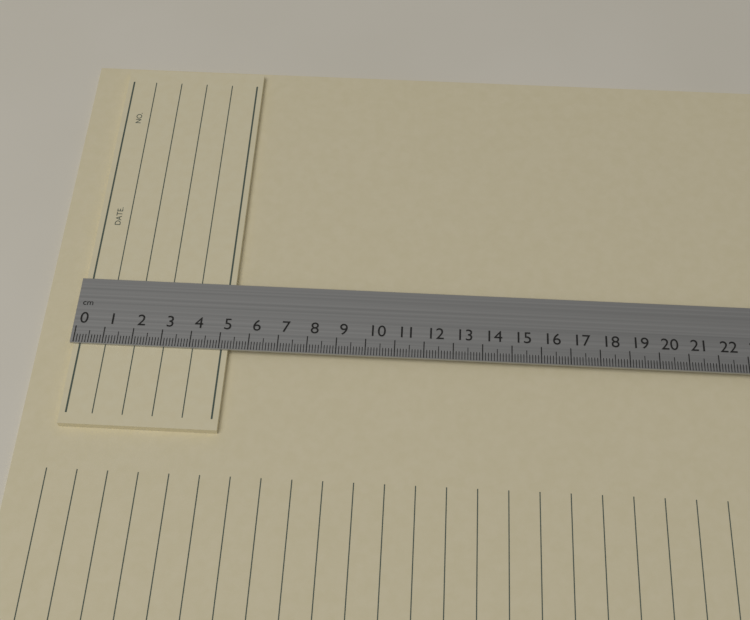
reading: 5.3 cm
